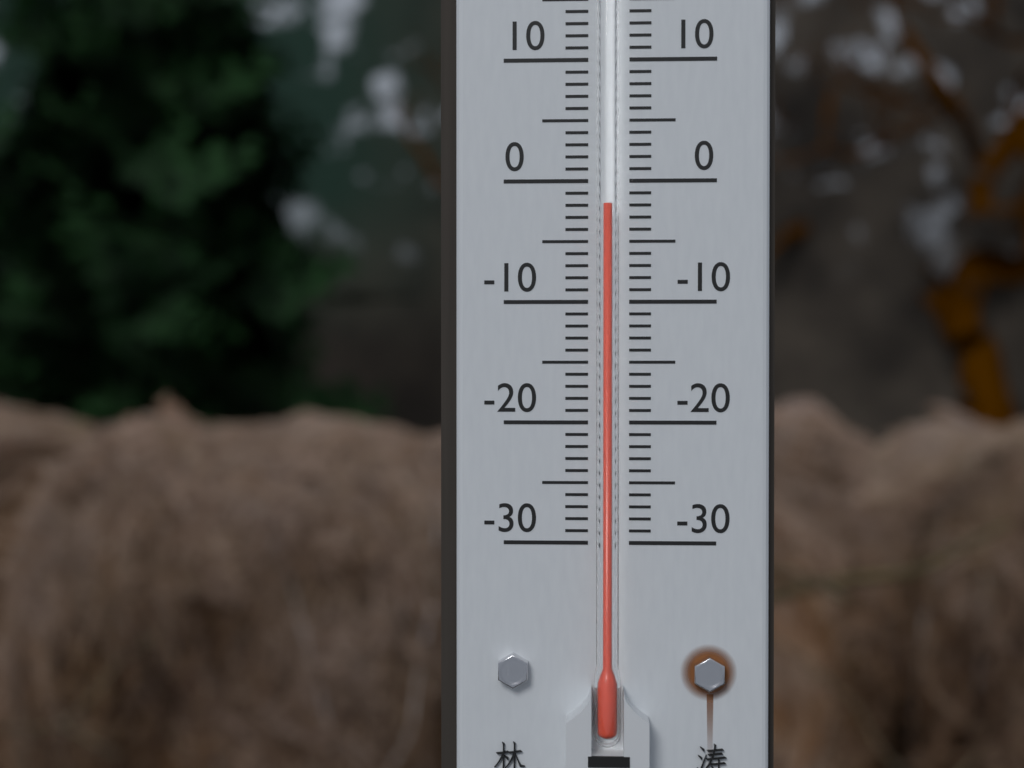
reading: -2 °C
